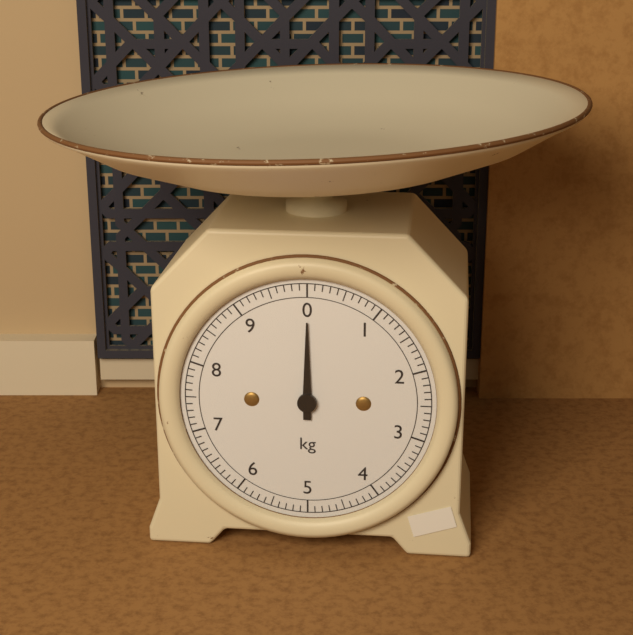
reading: 0.0 kg
